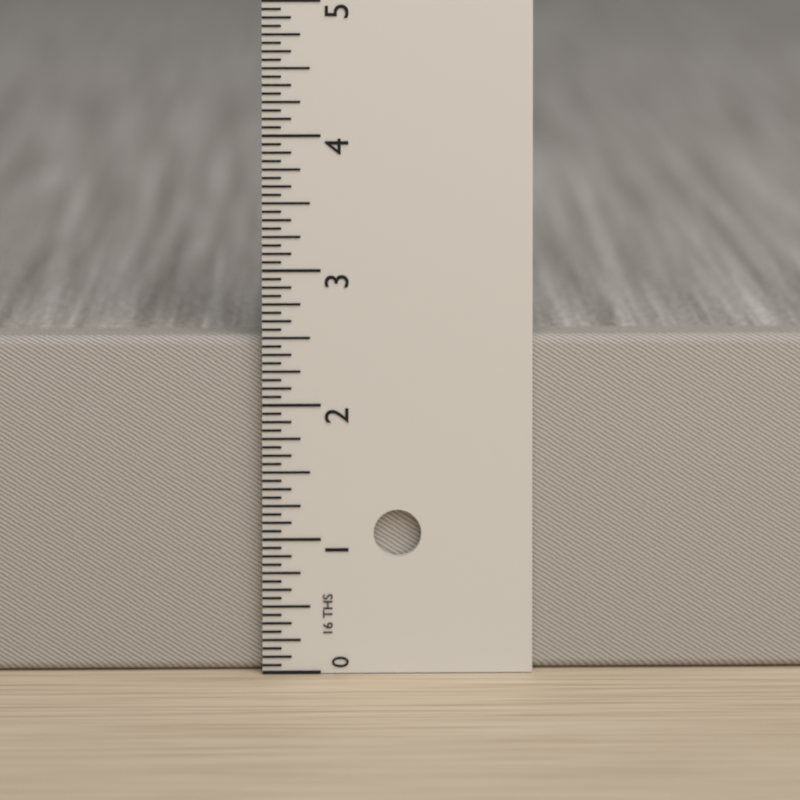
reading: 2.5000 in
